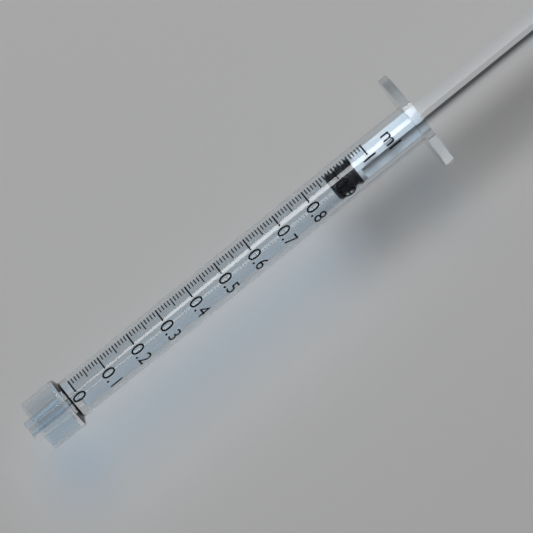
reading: 0.87 ml
